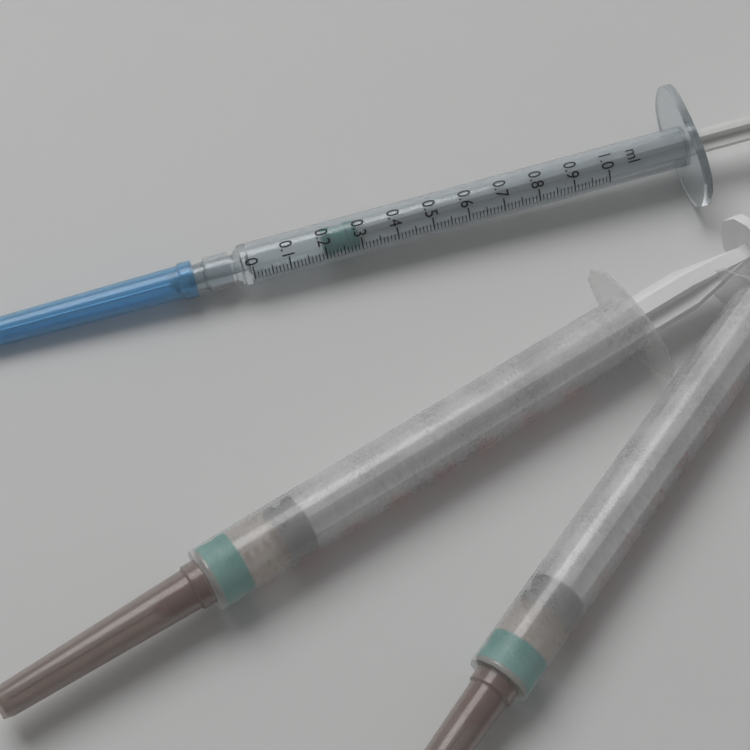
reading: 0.20 ml
